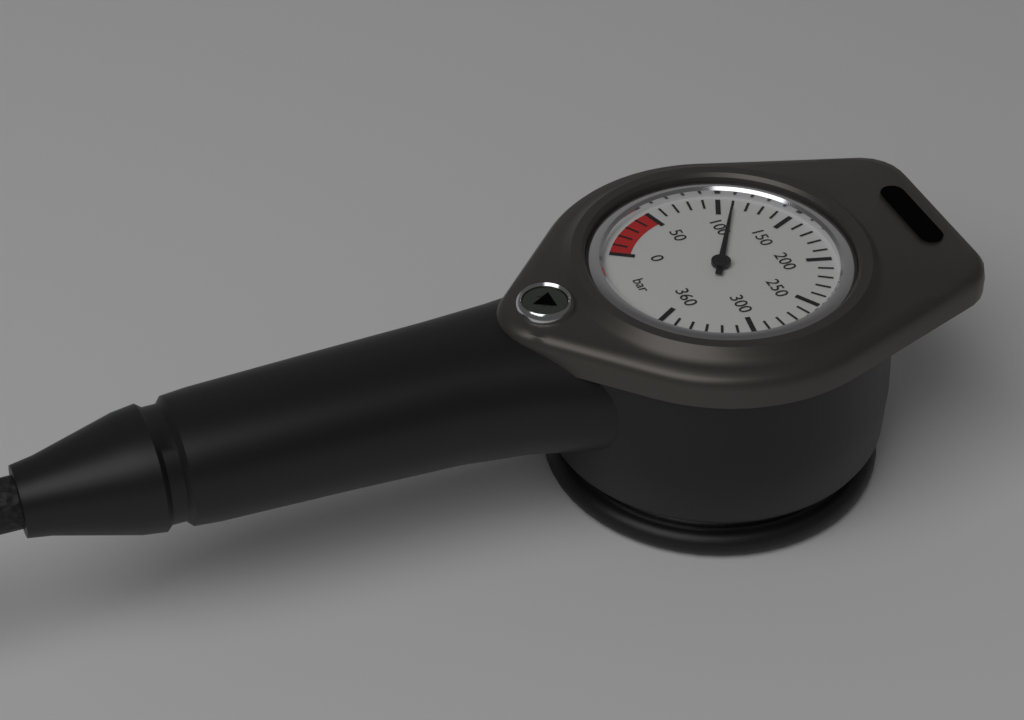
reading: 110 bar
